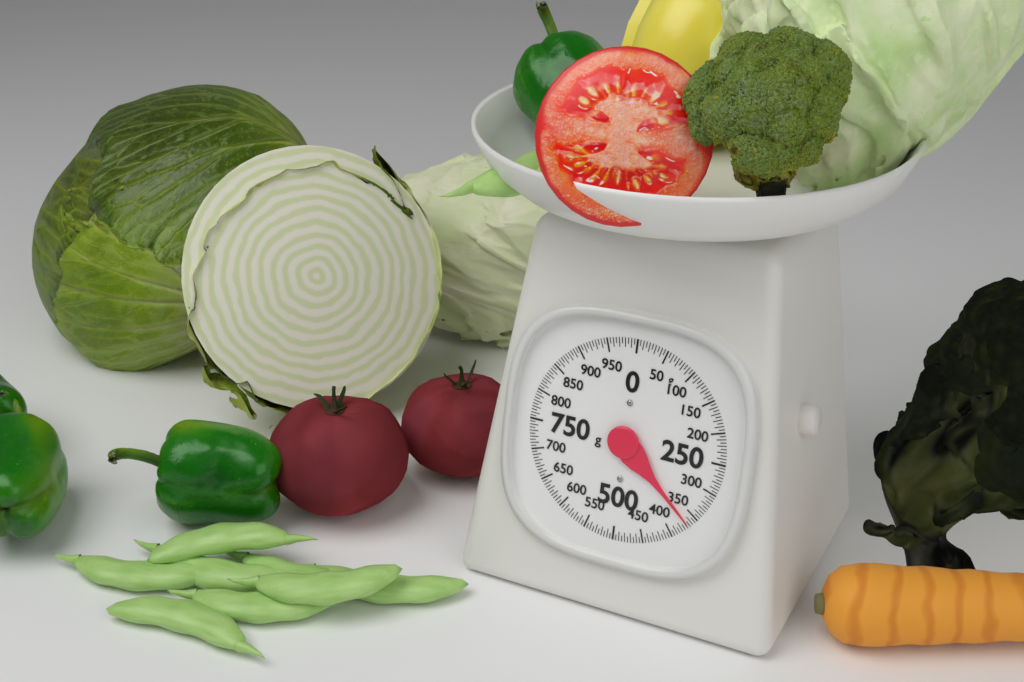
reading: 365 g
